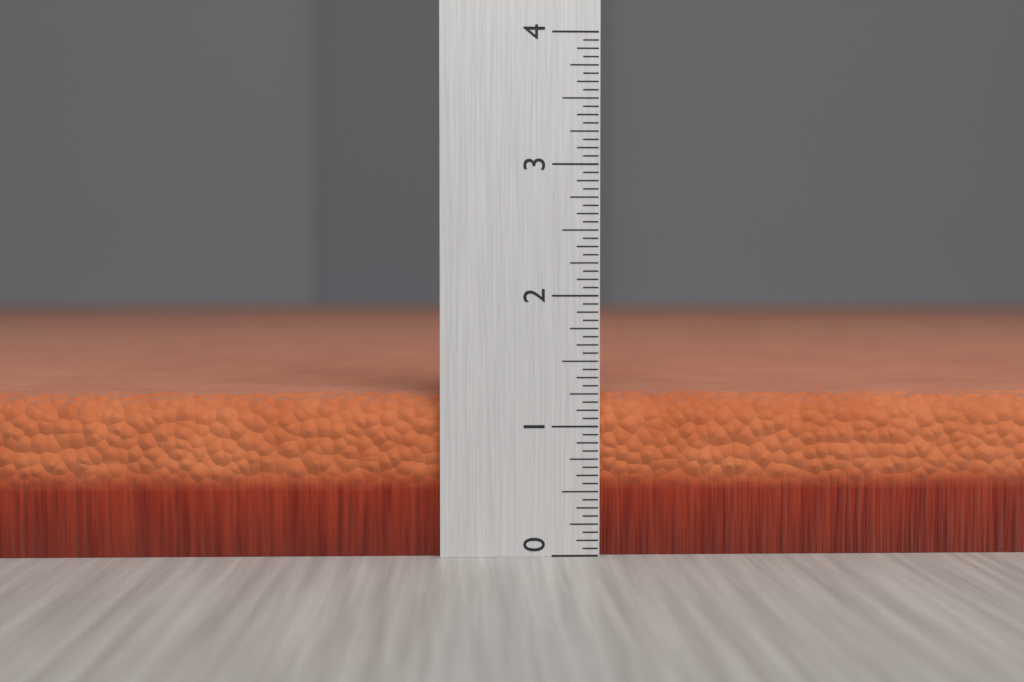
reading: 1.2500 (no unit)
